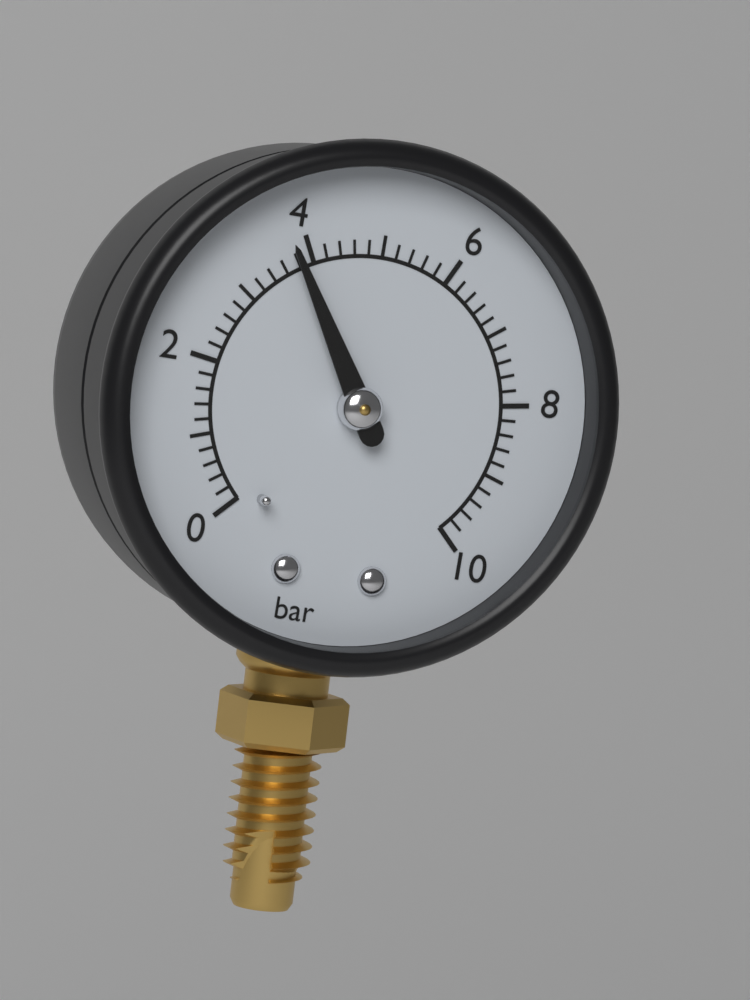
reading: 3.8 bar
